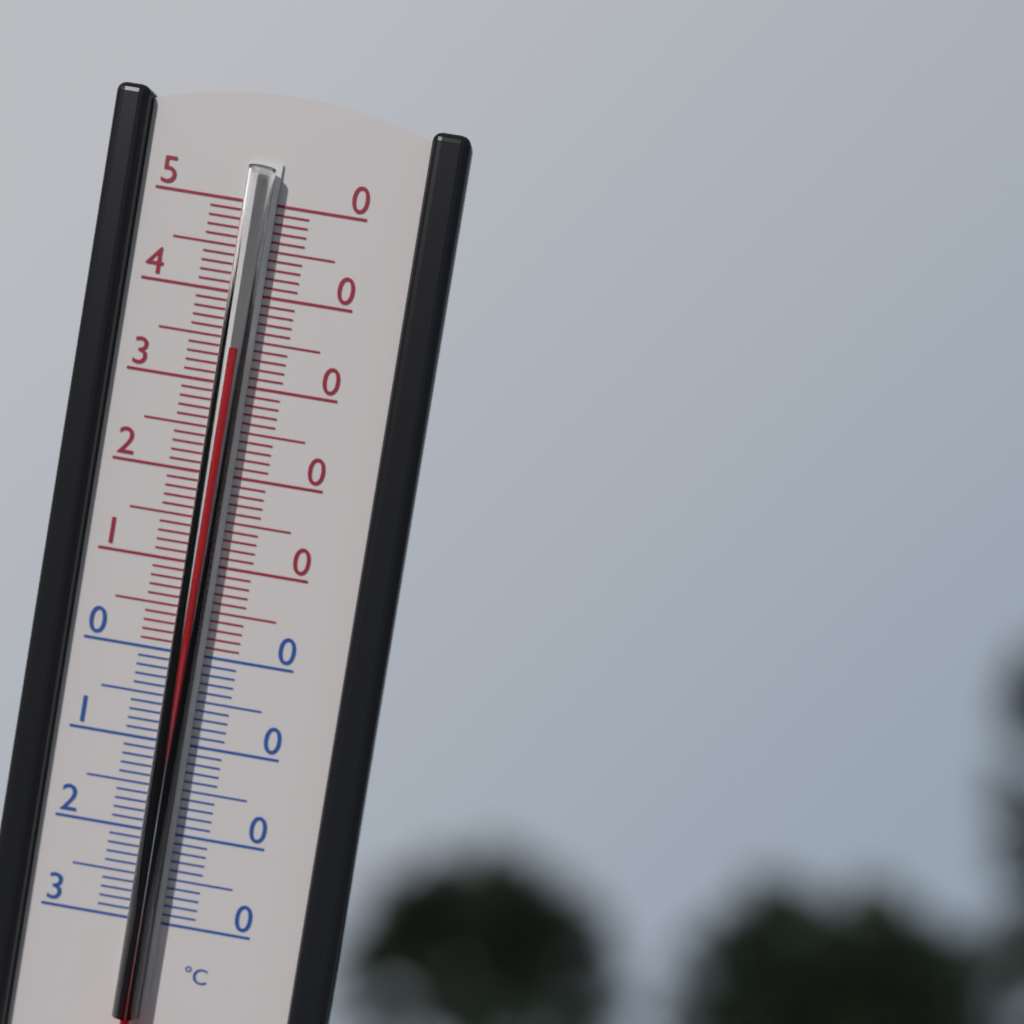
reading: 34 °C
